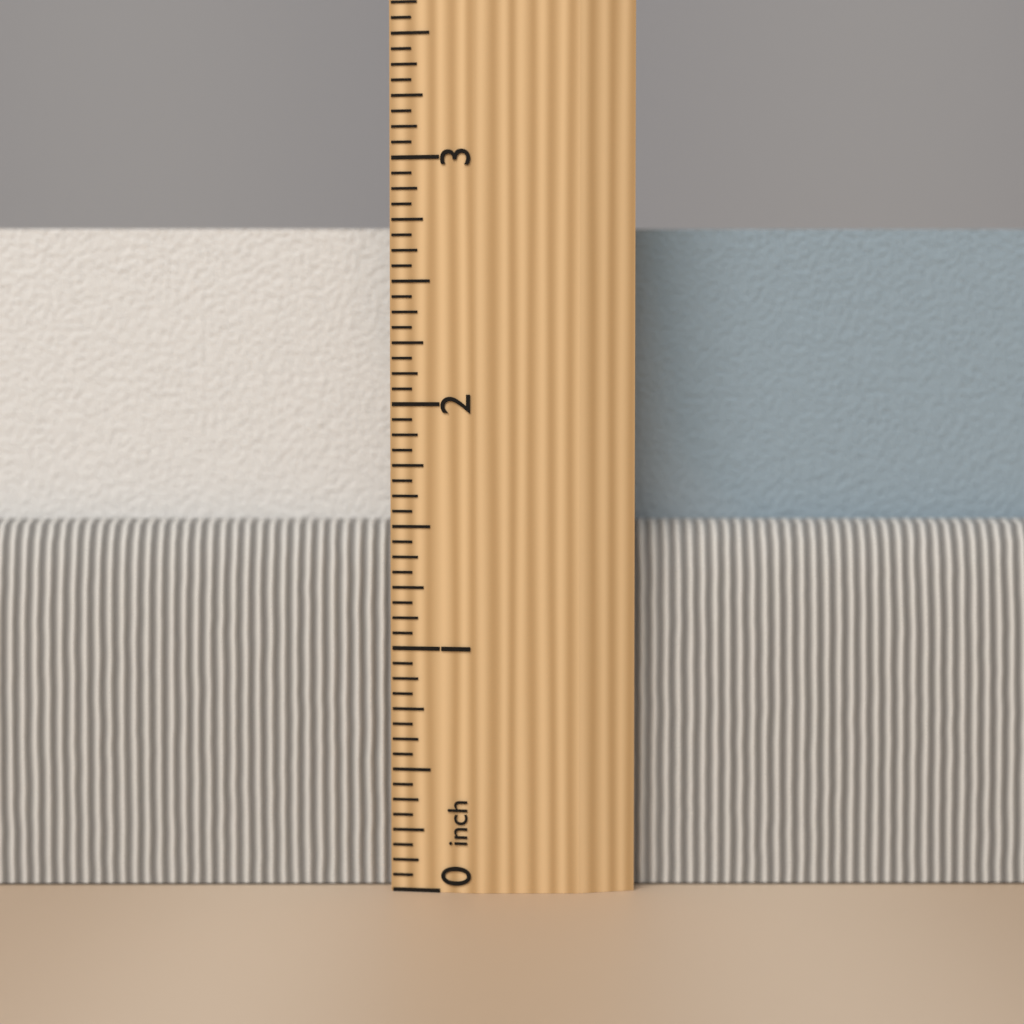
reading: 2.7500 inch
